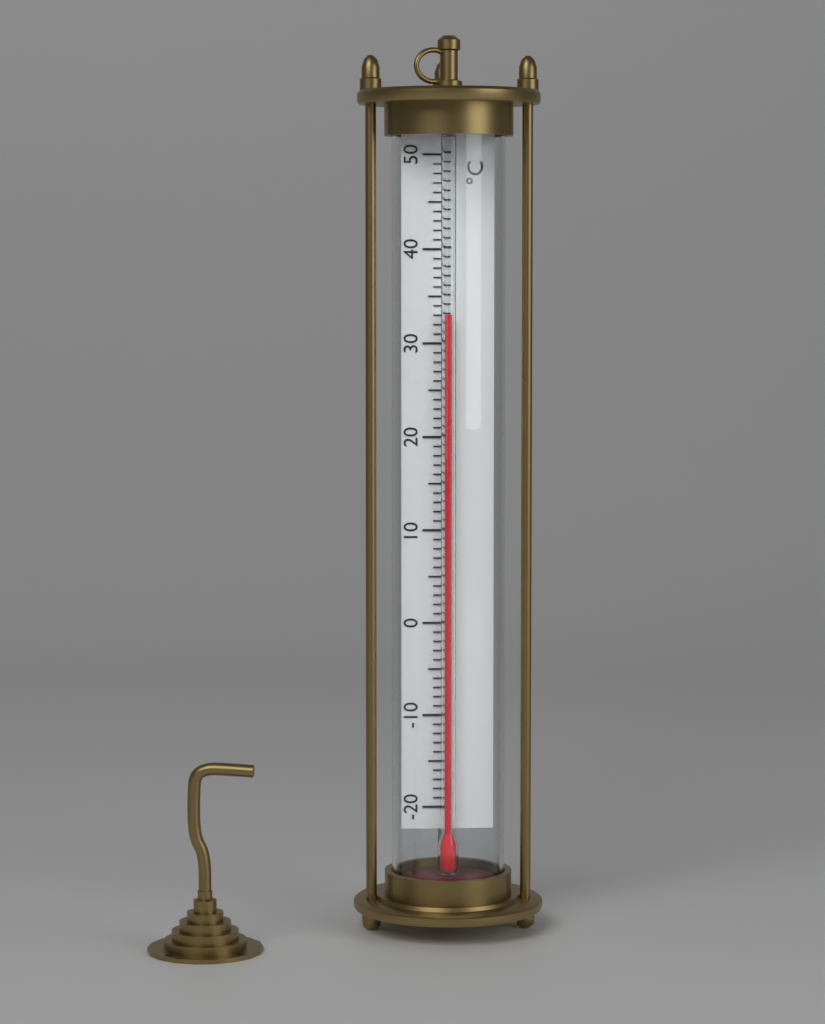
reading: 33 °C
